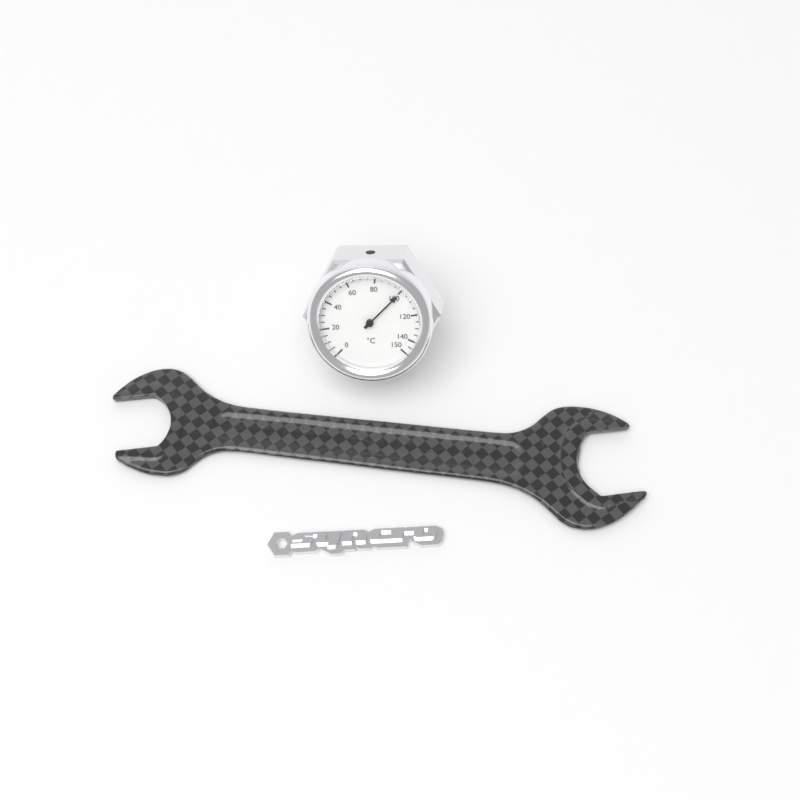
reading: 100 °C
